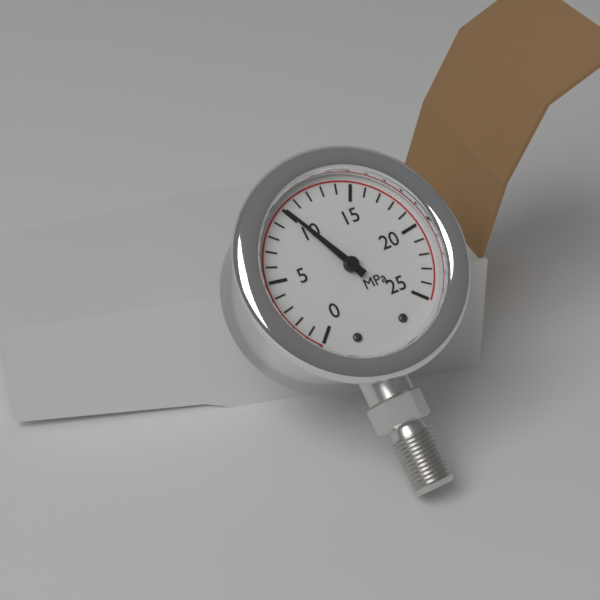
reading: 10 MPa
